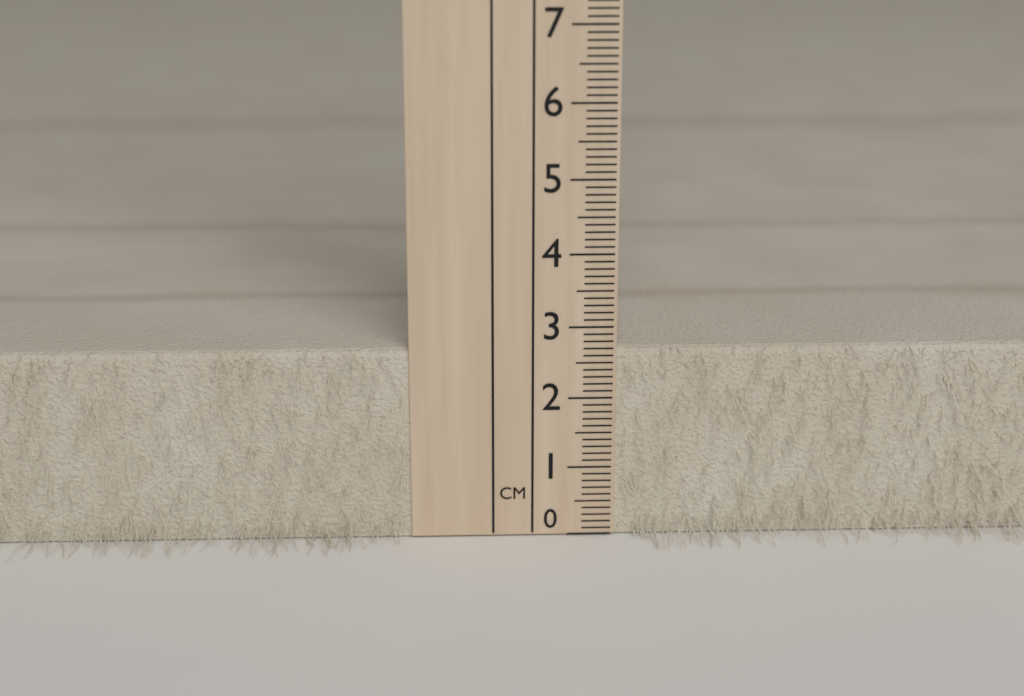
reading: 2.7 cm
